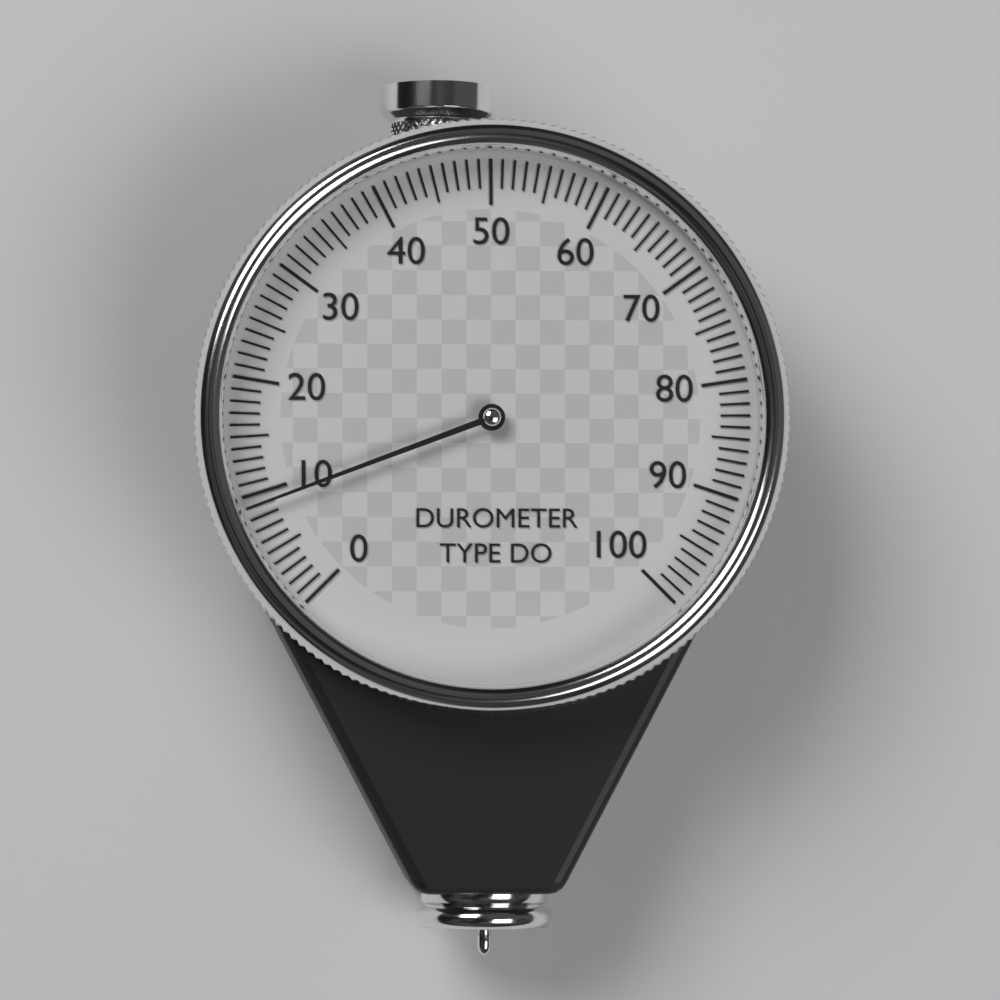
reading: 9 (no unit)
